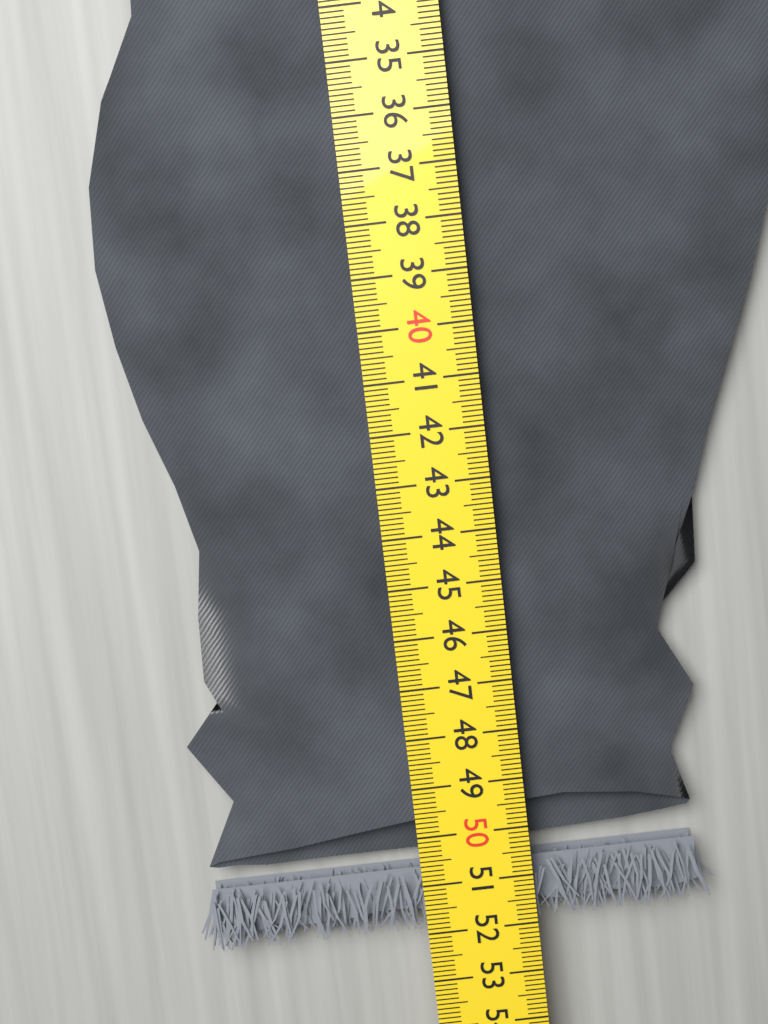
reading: 52.0 cm
